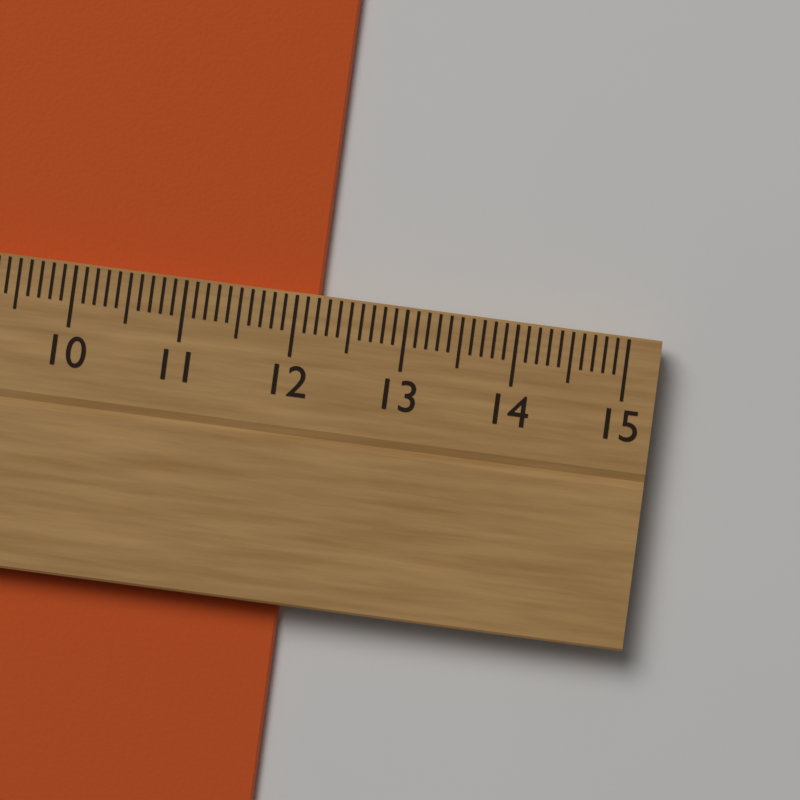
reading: 12.2 cm
